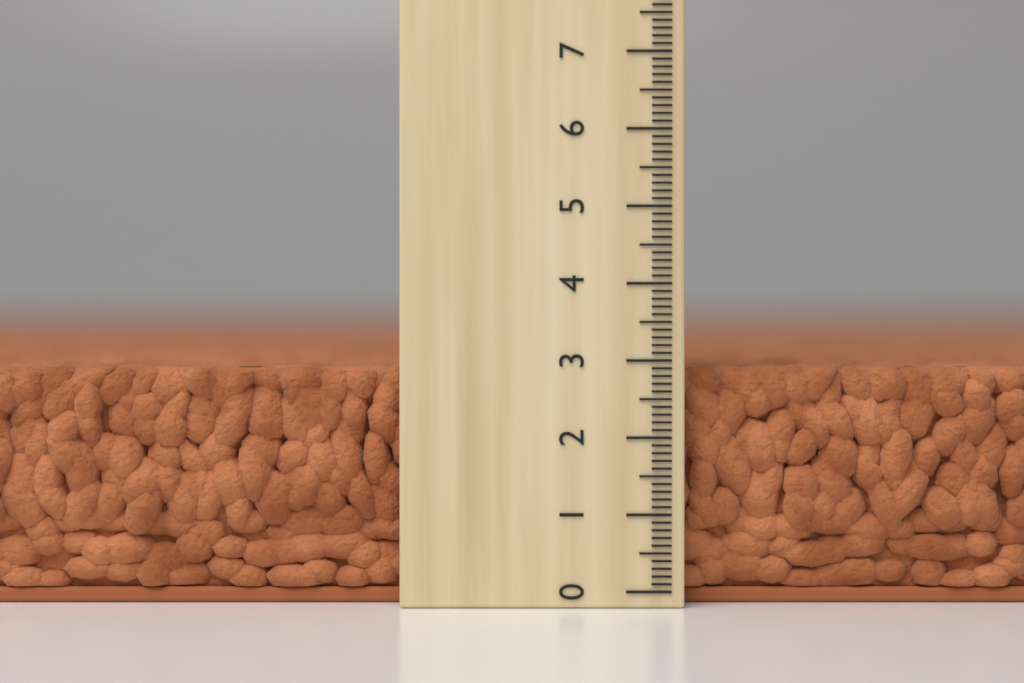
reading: 2.9 (no unit)
